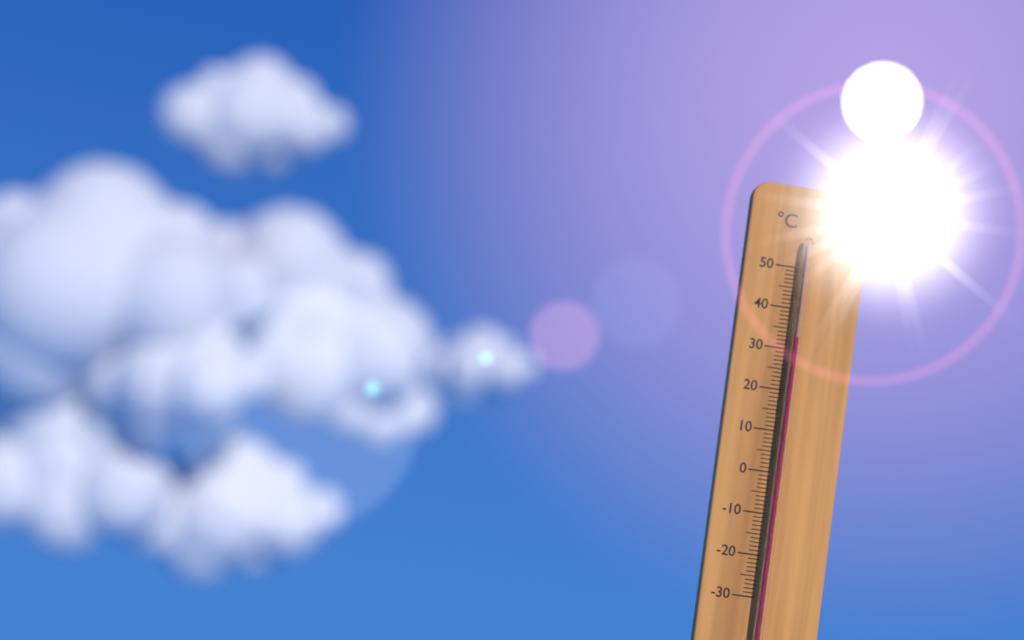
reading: 33 °C
